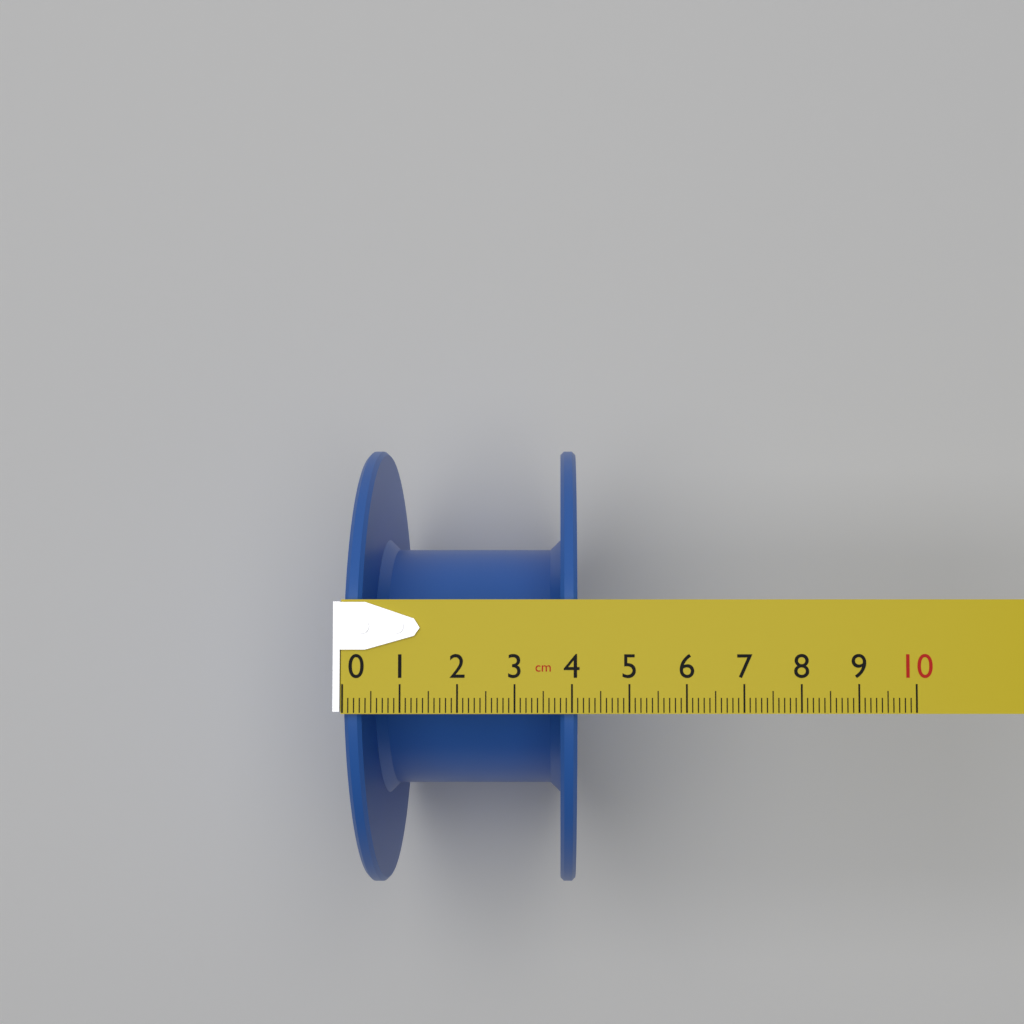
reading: 4.1 cm
